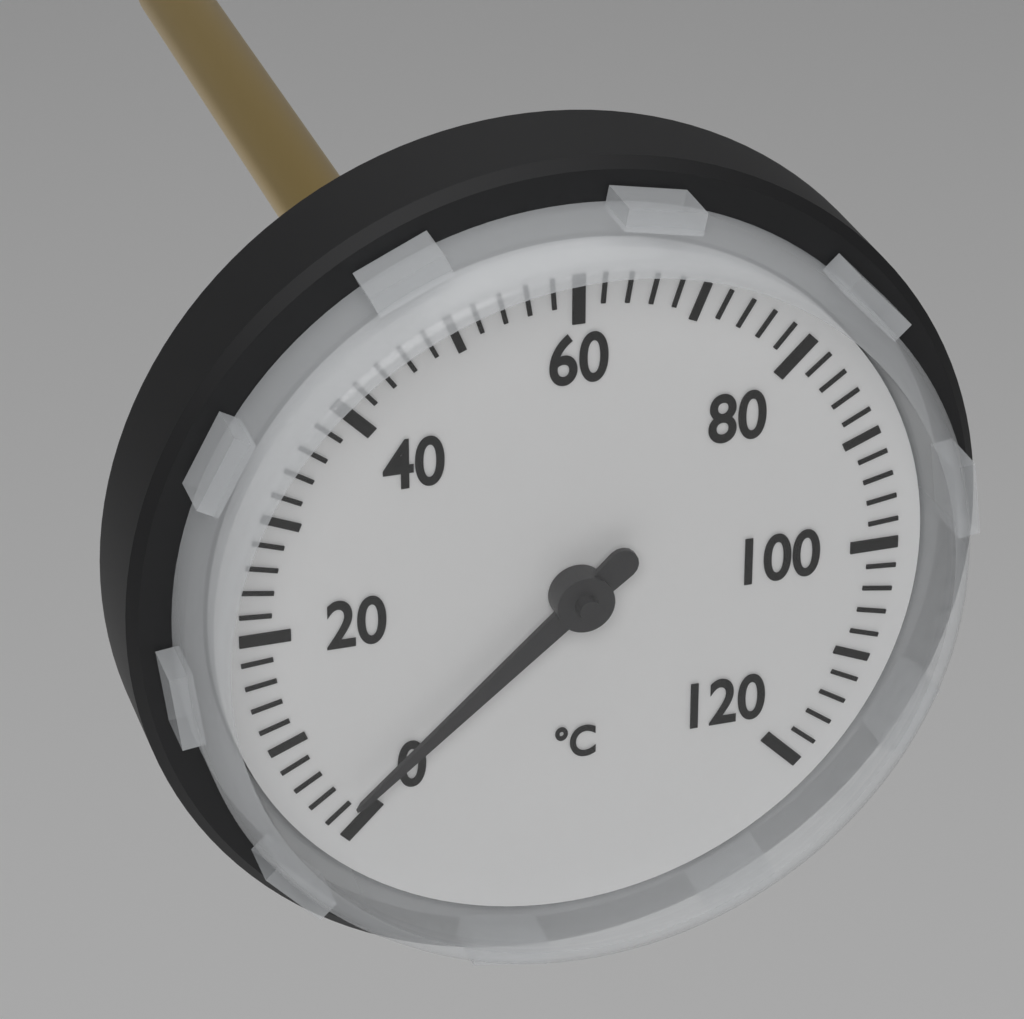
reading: 2 °C
